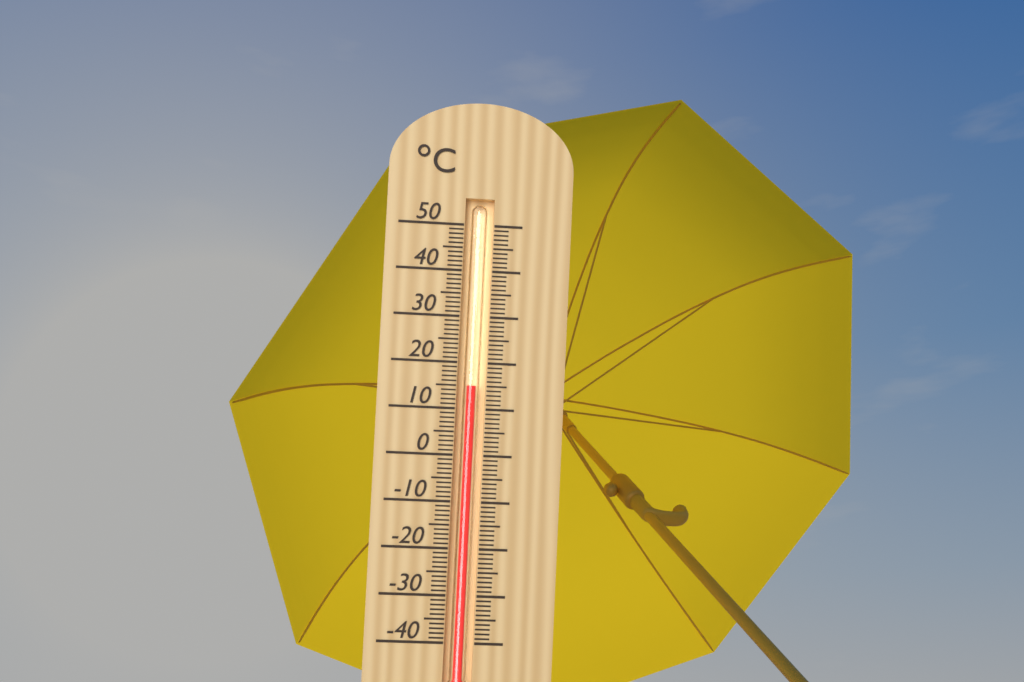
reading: 15 °C
